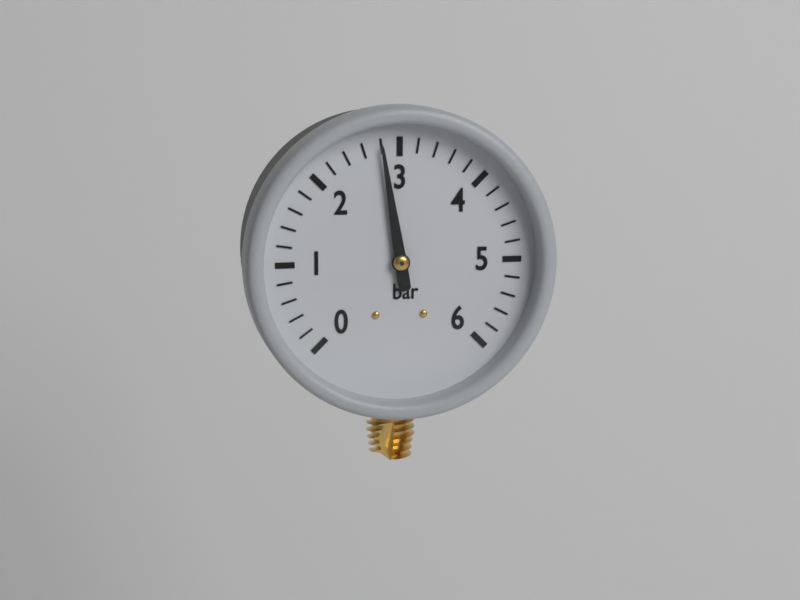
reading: 2.8 bar
